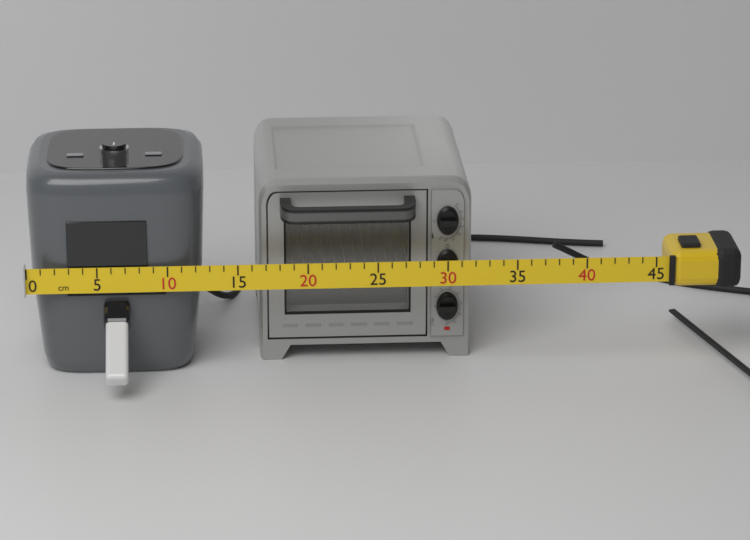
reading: 32 cm
